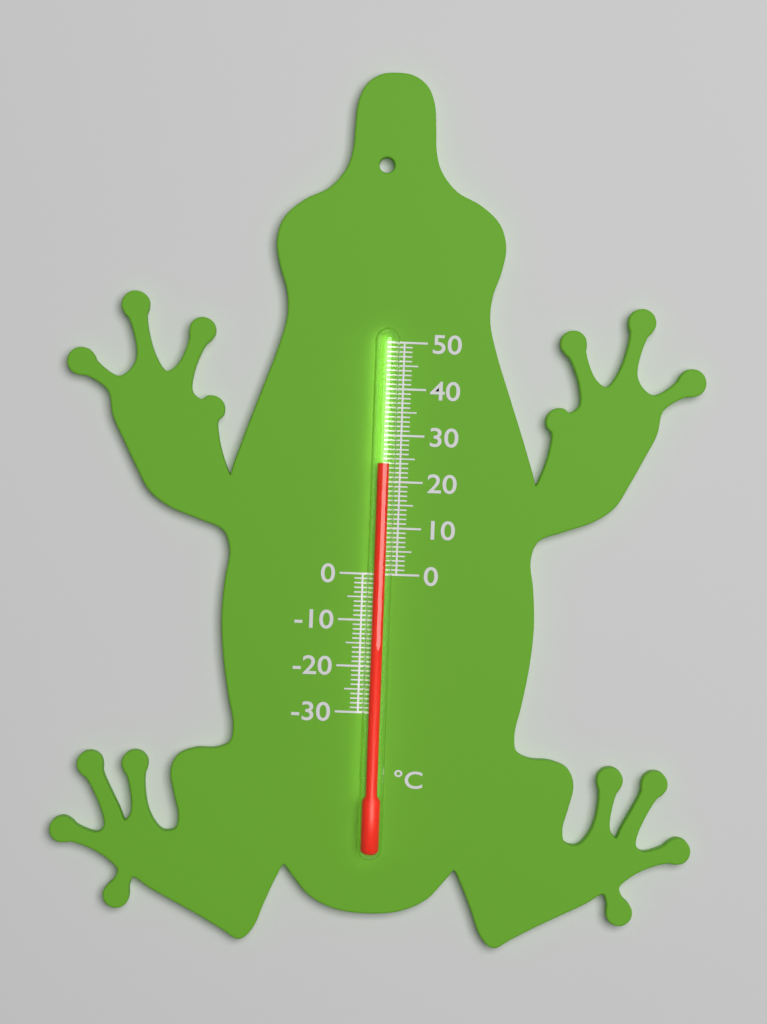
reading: 24 °C
